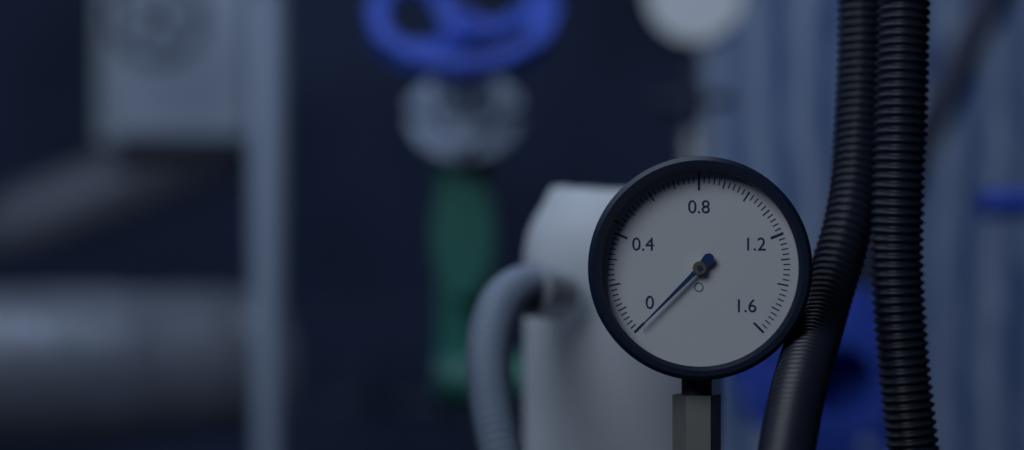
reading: 0.00 (no unit)
